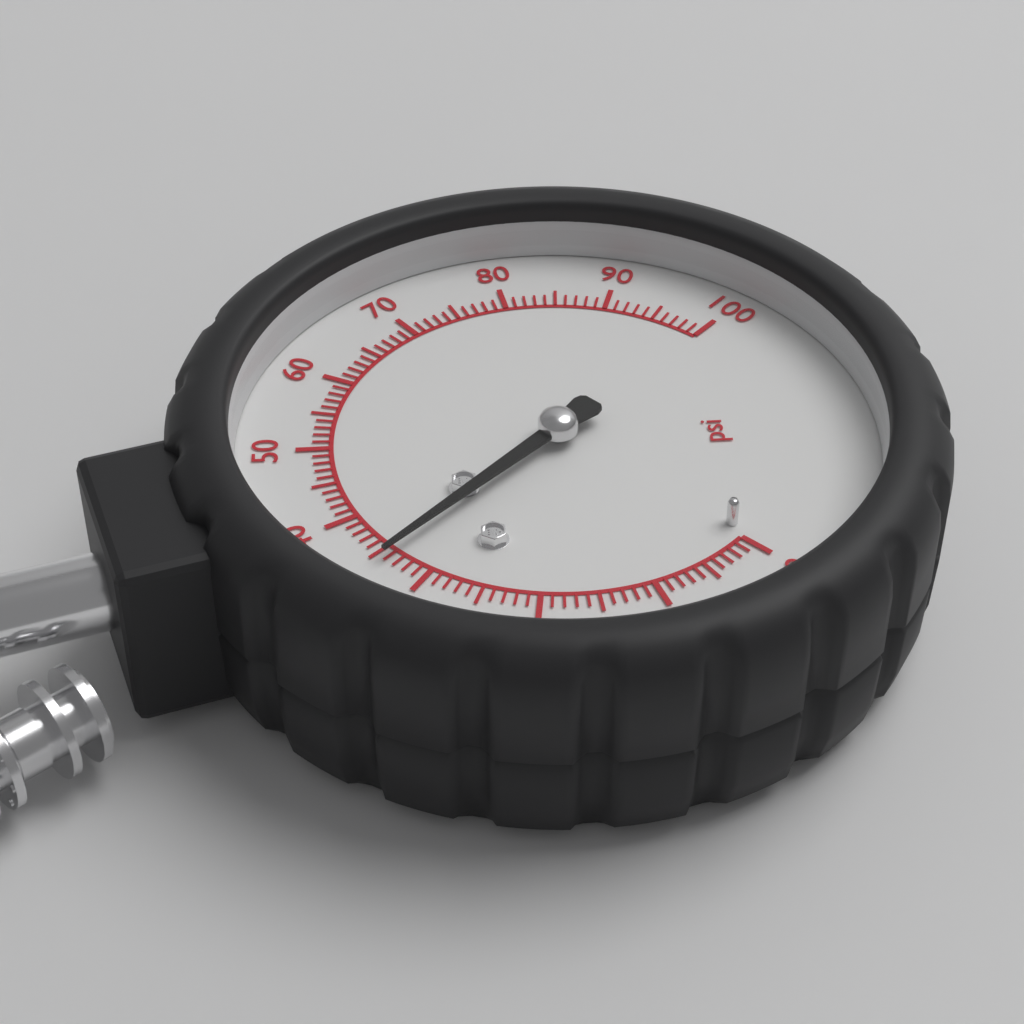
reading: 34 psi
